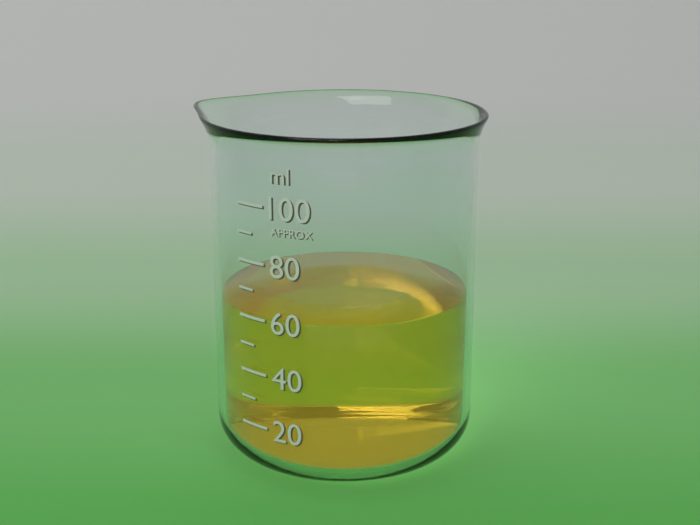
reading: 60 ml
